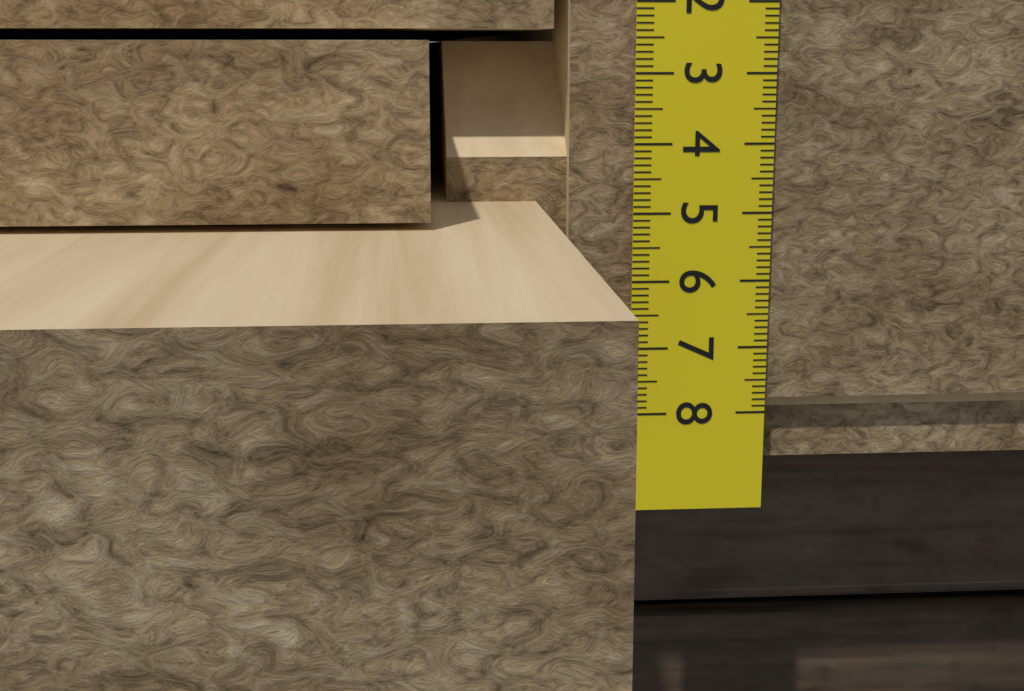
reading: 7.8 cm
